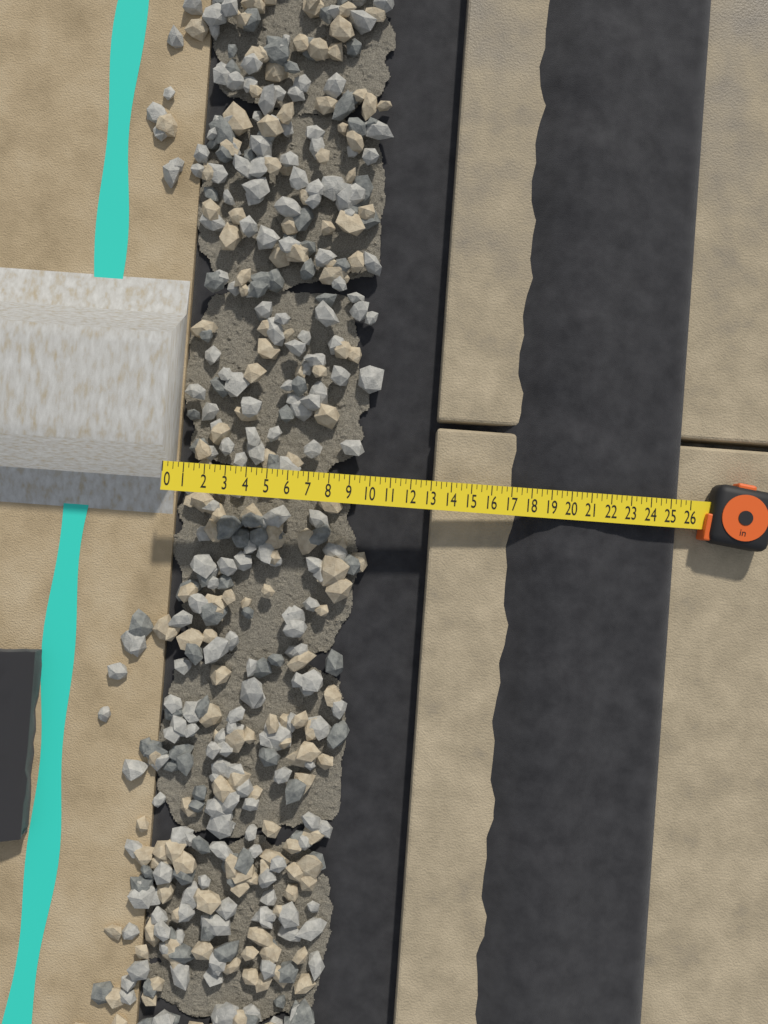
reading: 25.50 in
